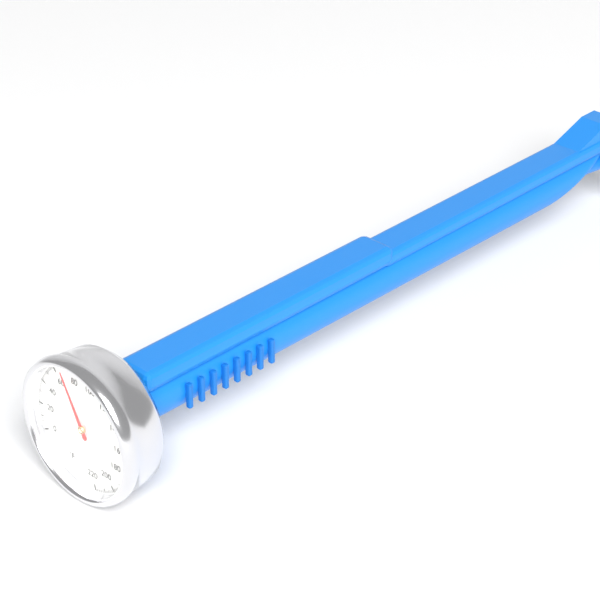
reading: 68 °F
